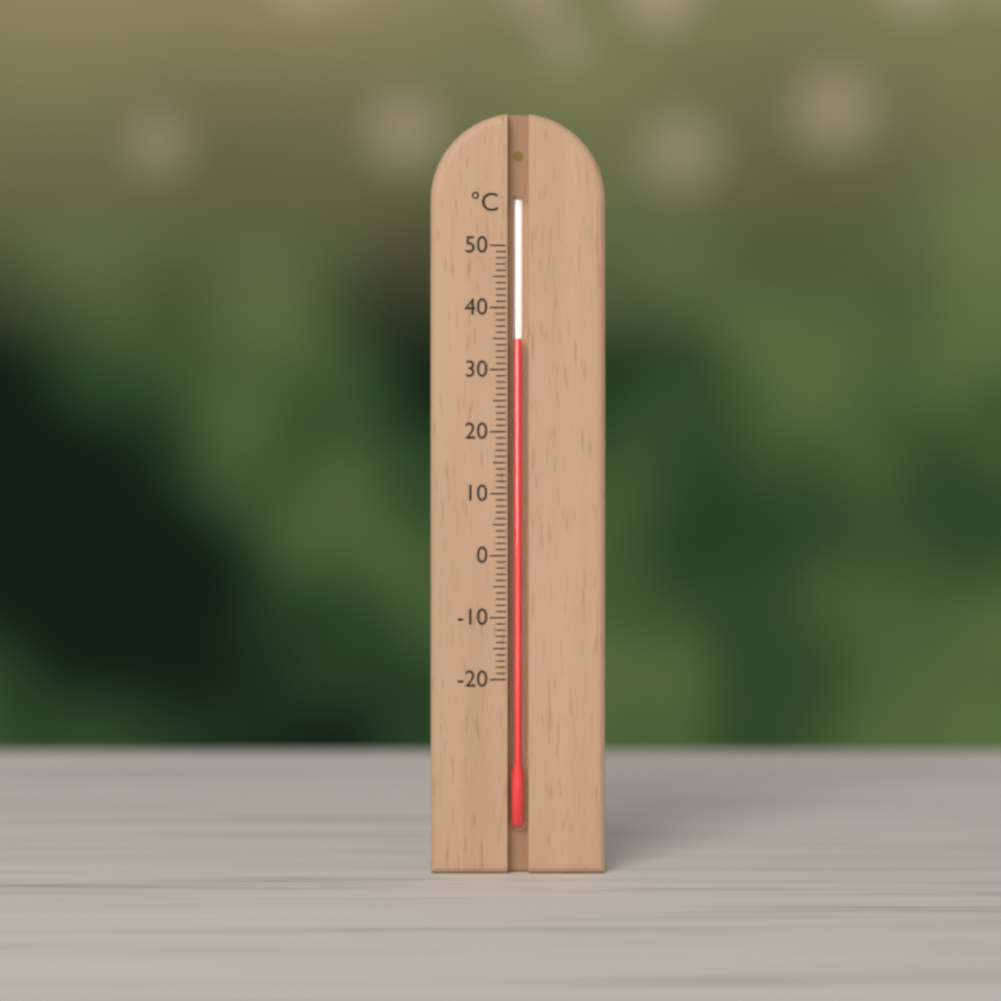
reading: 35 °C
